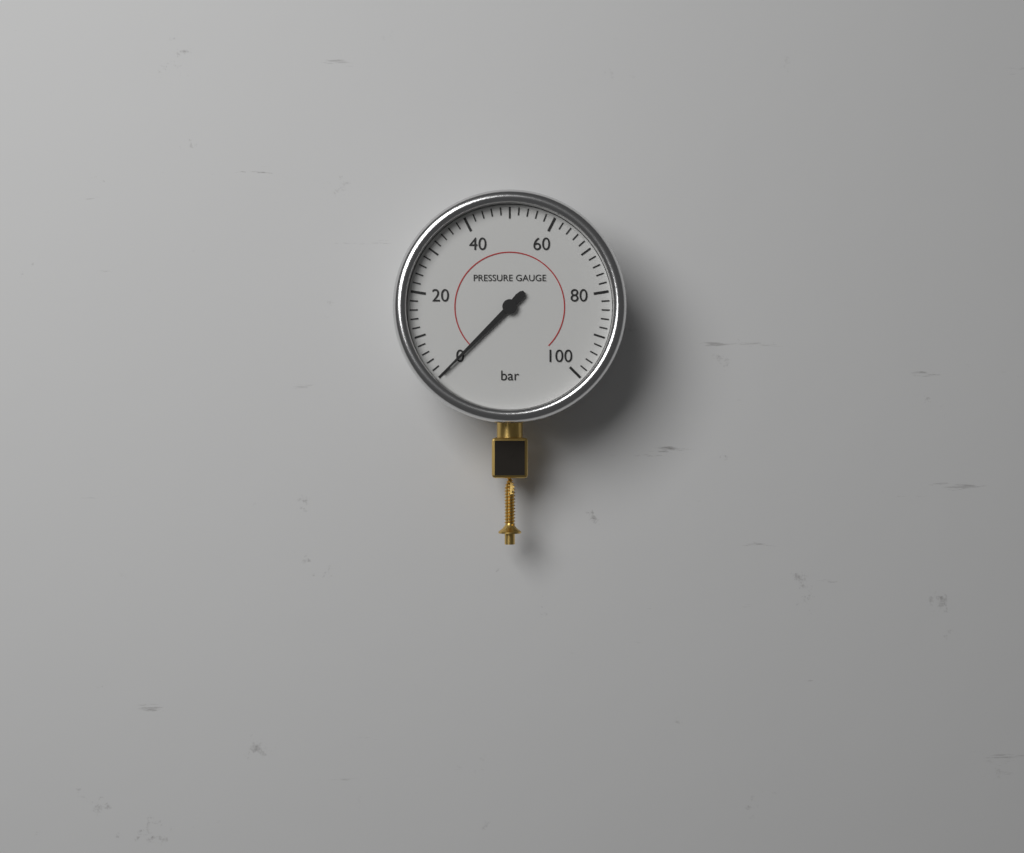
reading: 0 bar
